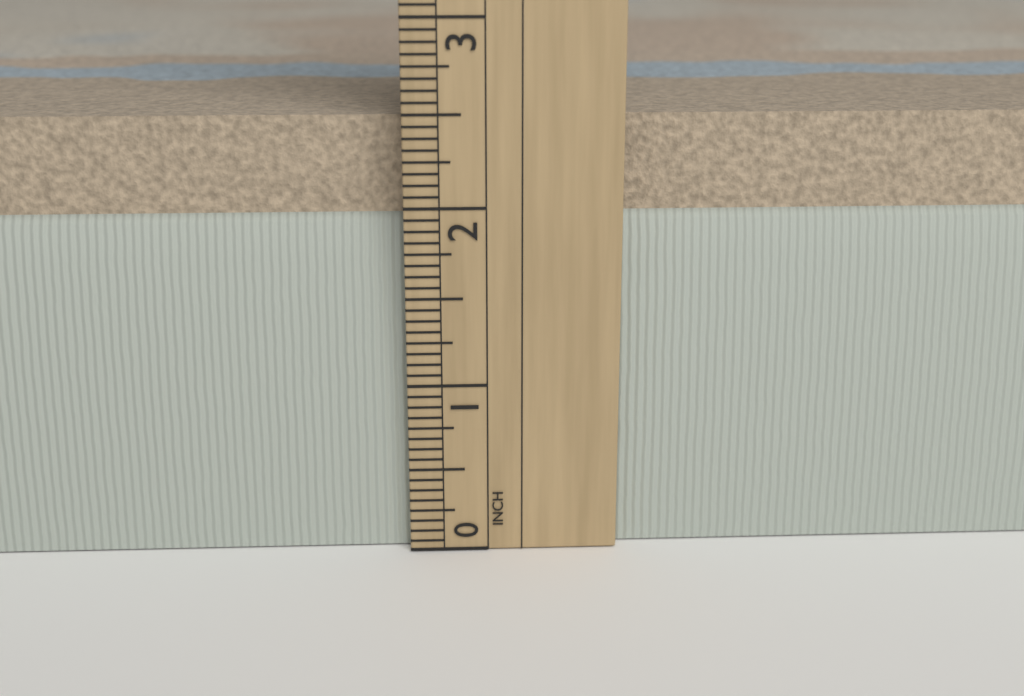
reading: 2.5000 in
